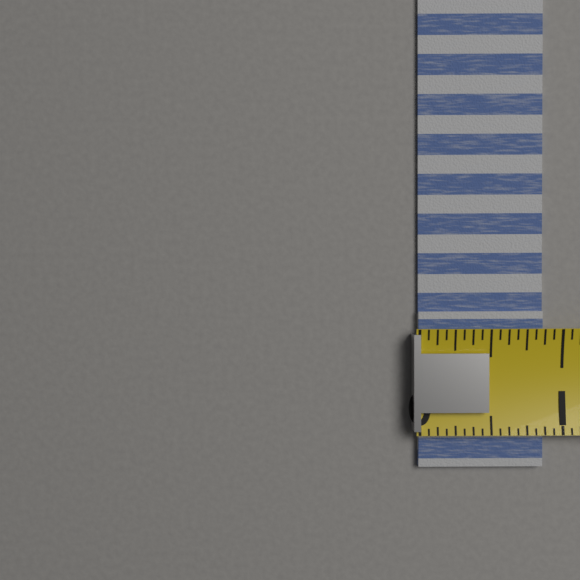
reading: 0.8750 (no unit)
